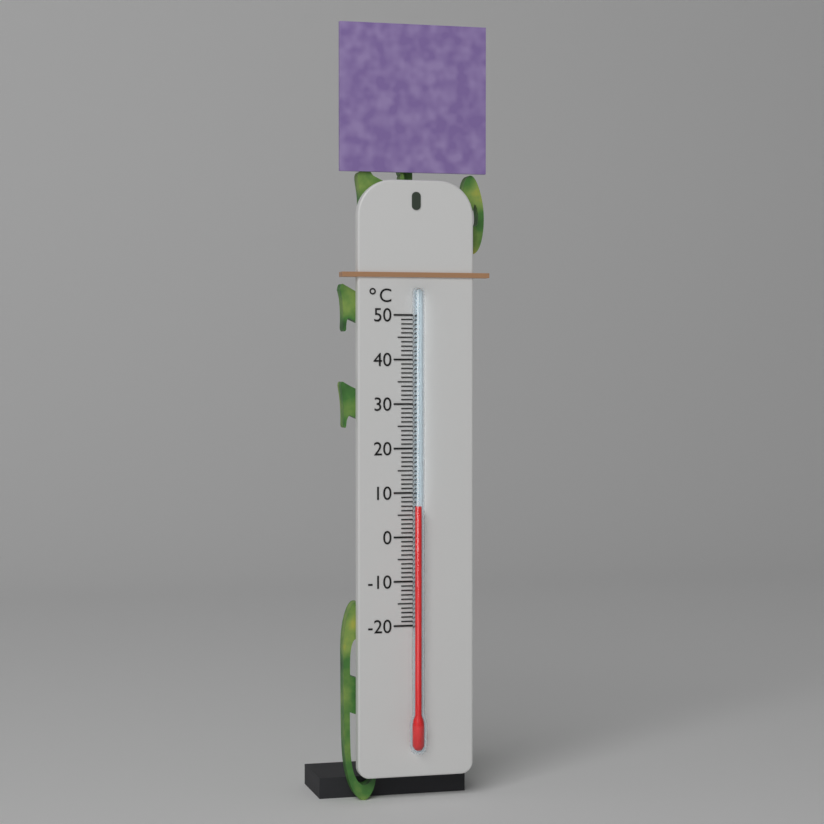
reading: 7 °C
